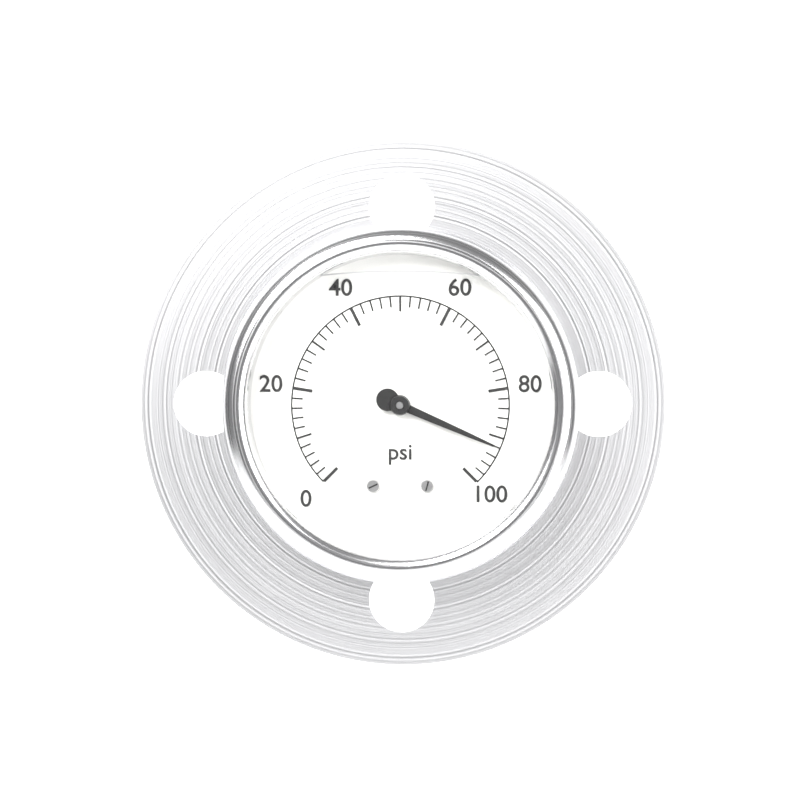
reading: 92 psi
